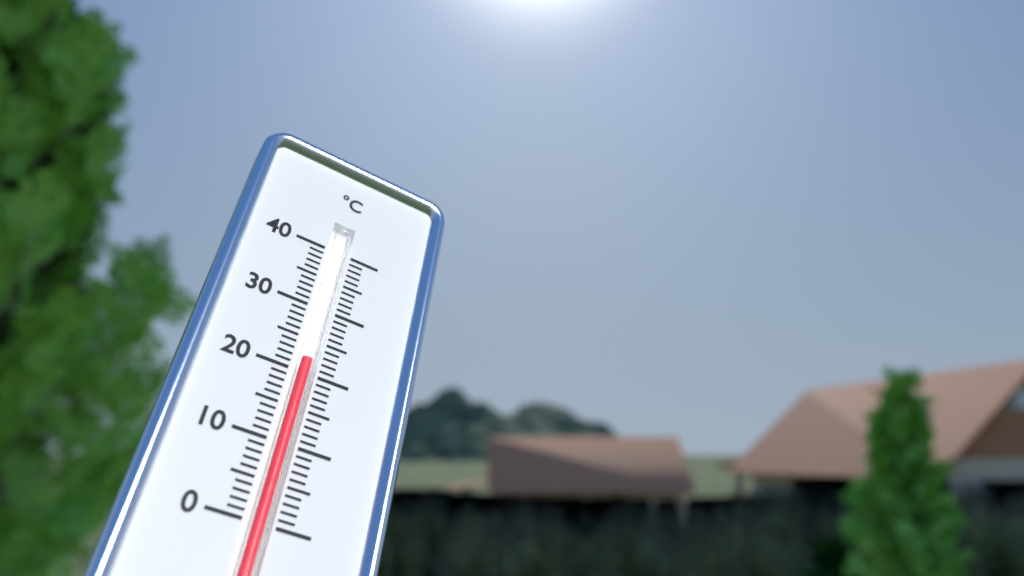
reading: 22 °C
